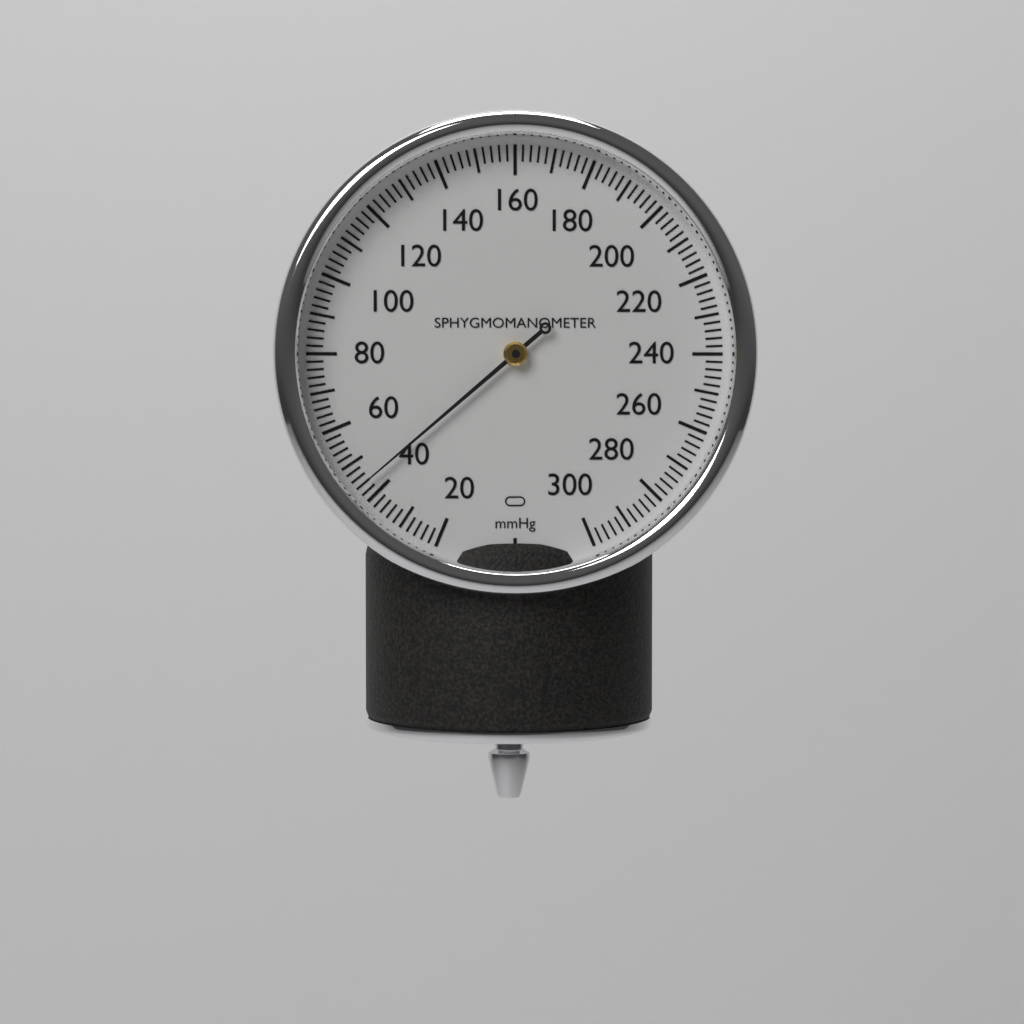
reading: 44 mmHg
